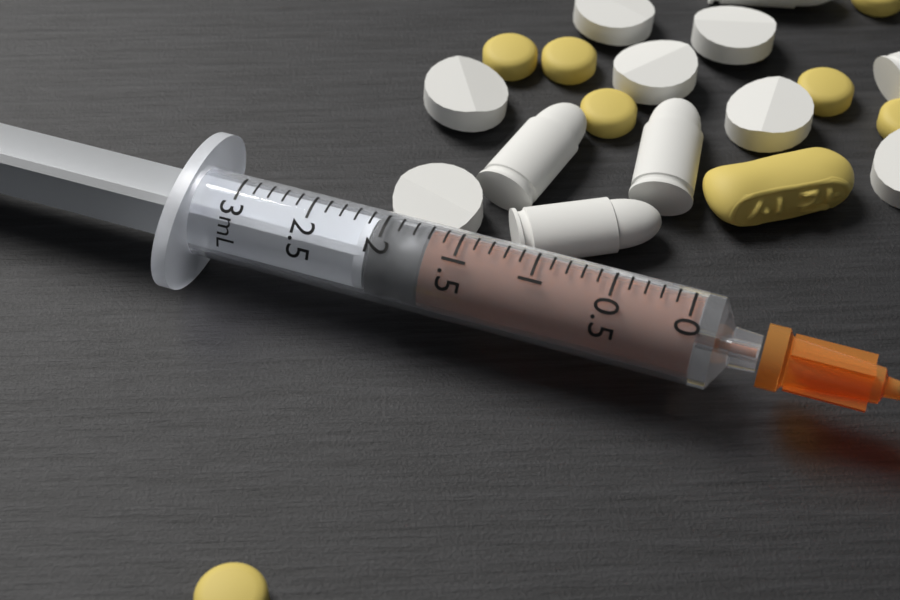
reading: 1.7 mL
